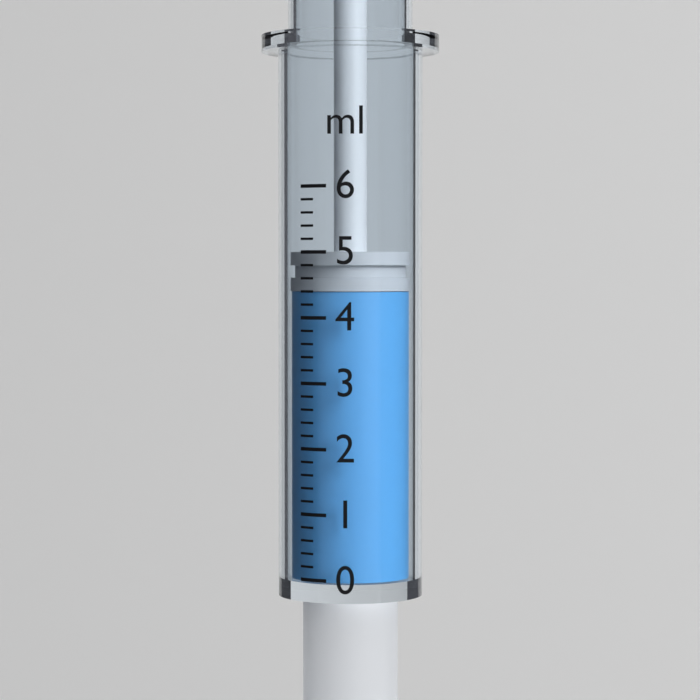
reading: 4.4 ml
